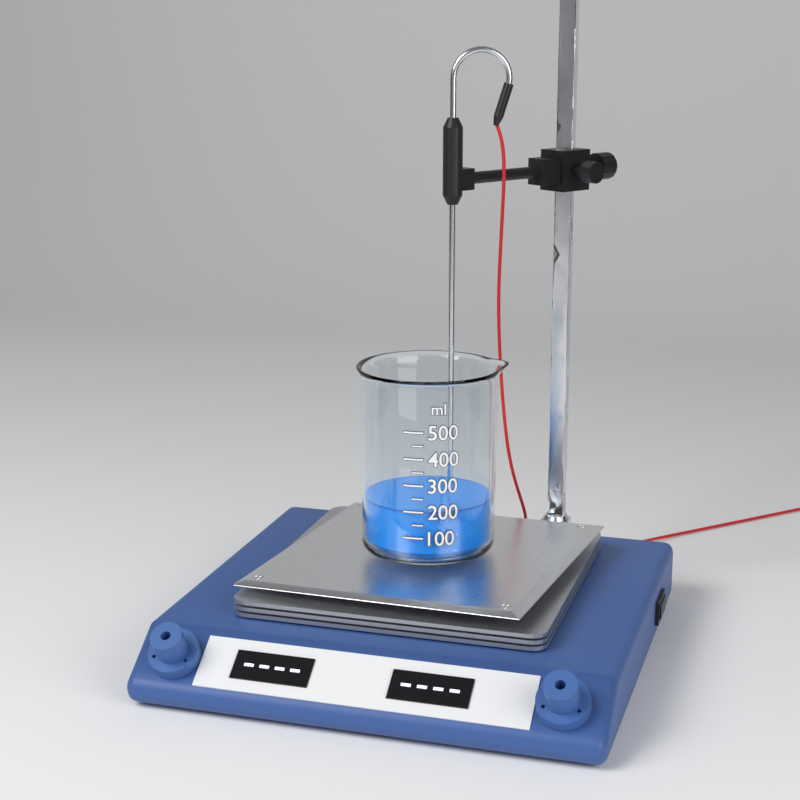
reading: 200 ml
